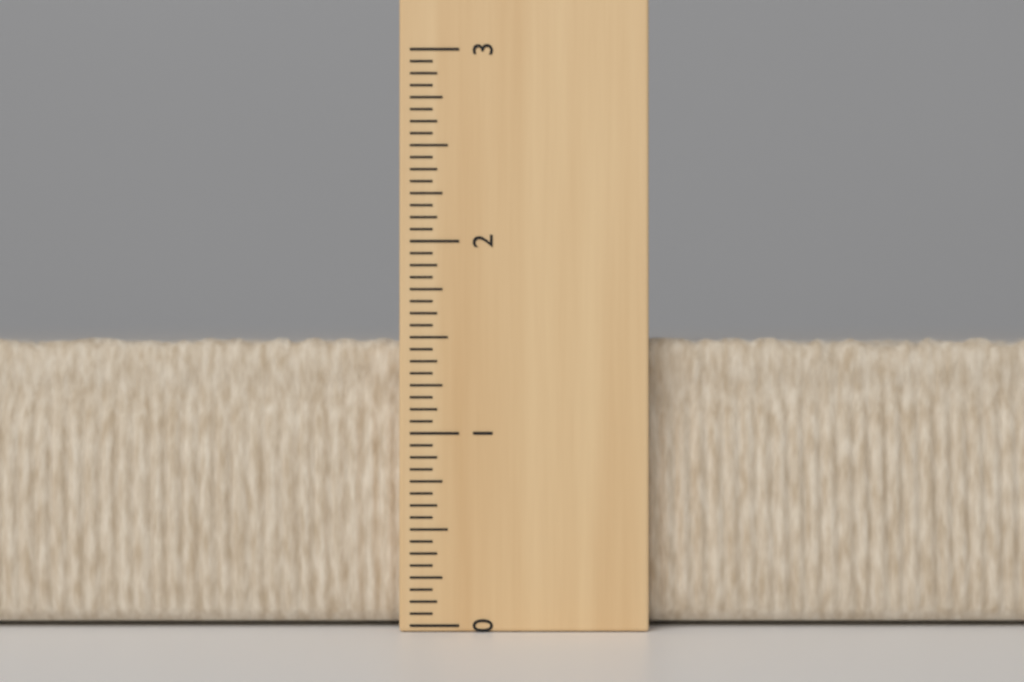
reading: 1.5000 (no unit)
